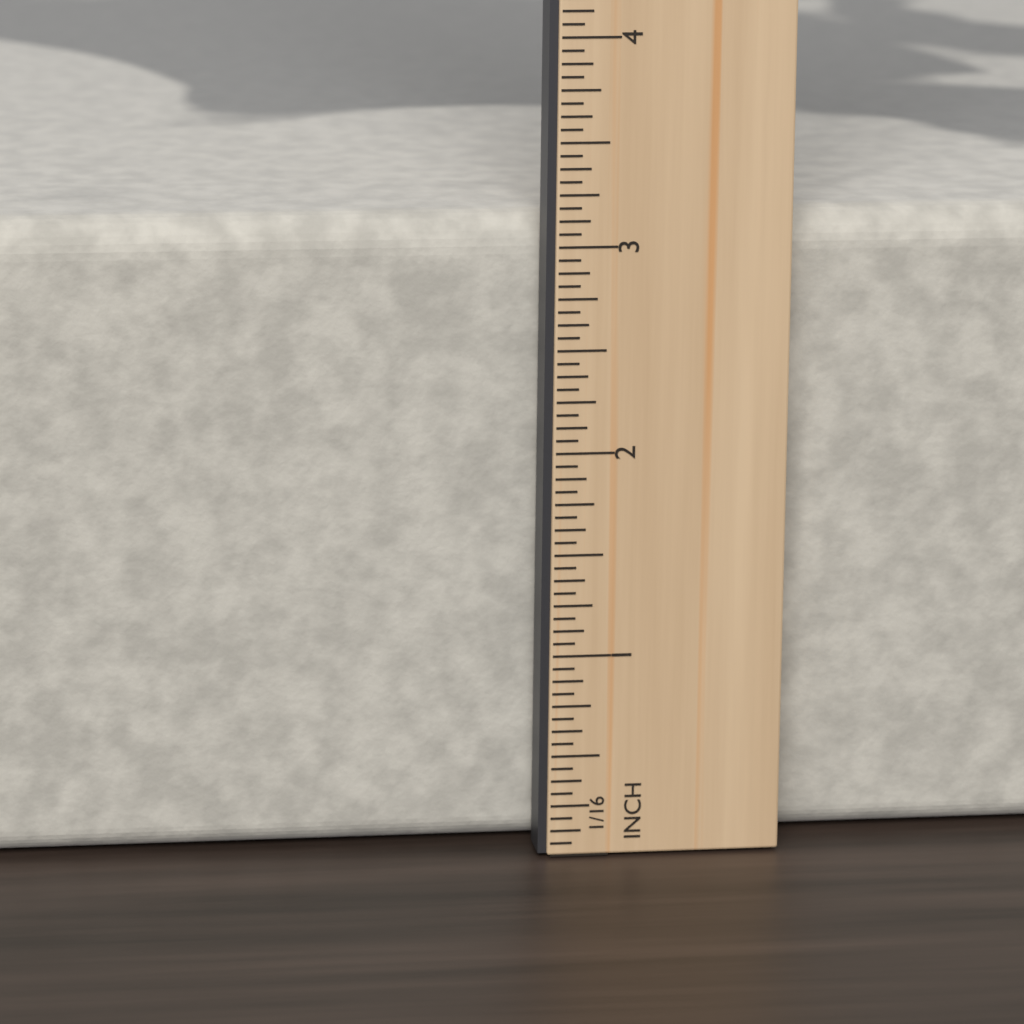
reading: 3.1250 in
